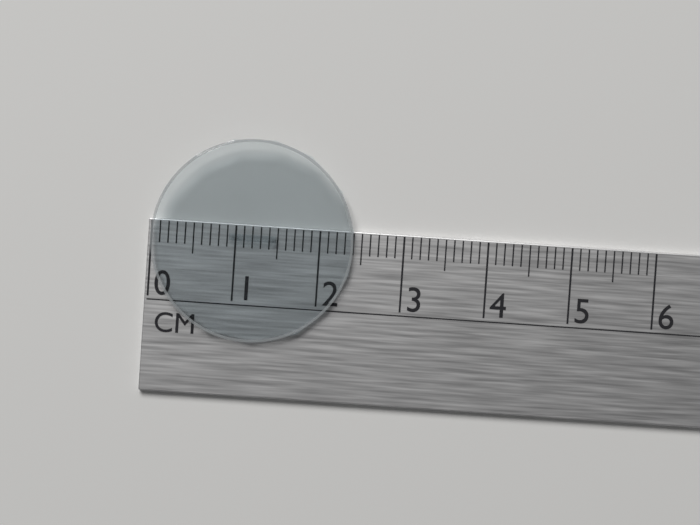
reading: 2.4 cm
